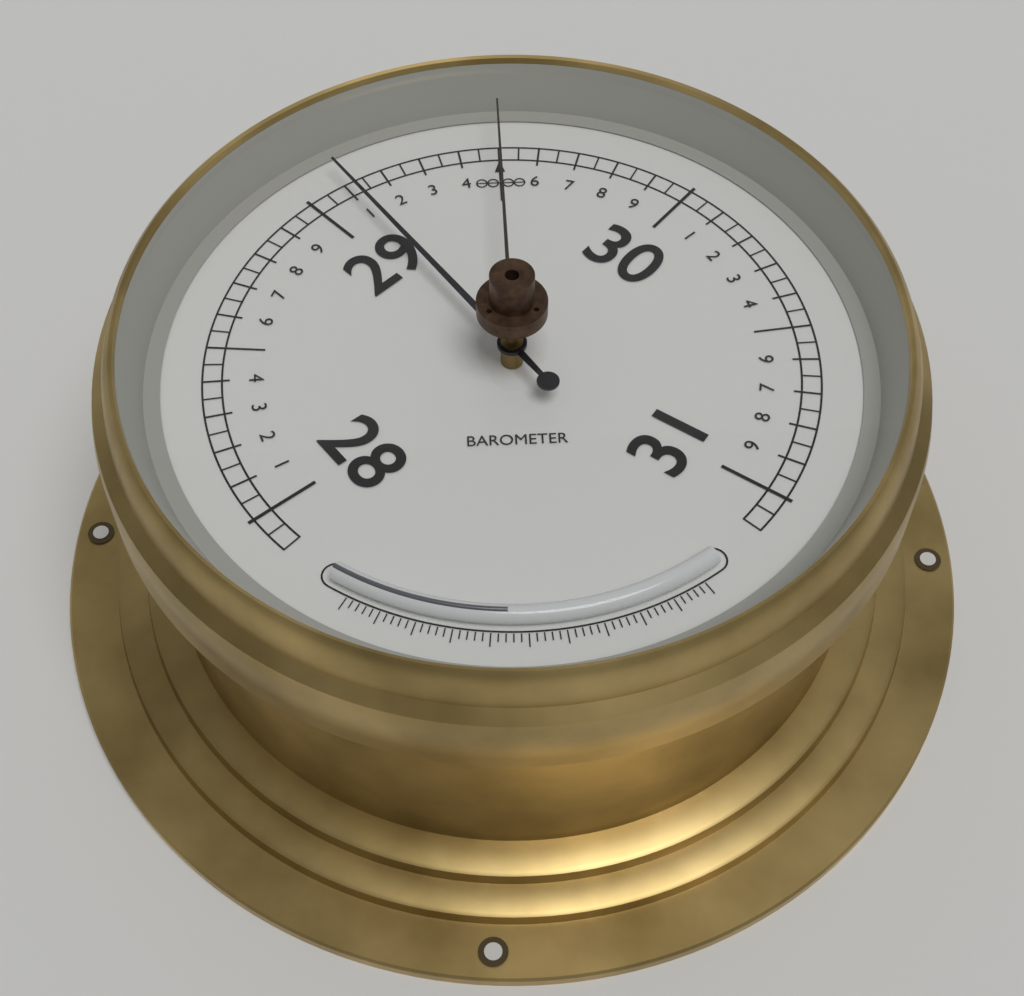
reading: 29.10 (no unit)
